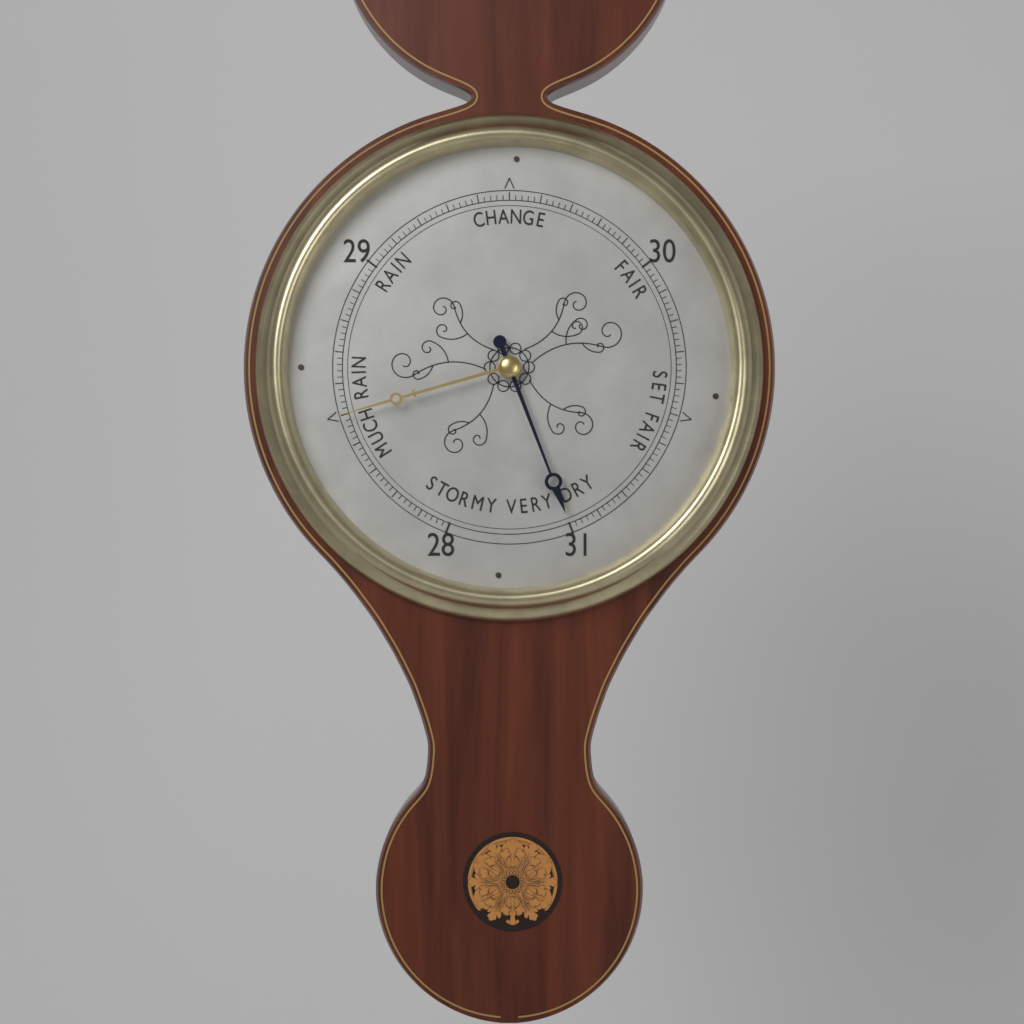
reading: 31.00 (no unit)
